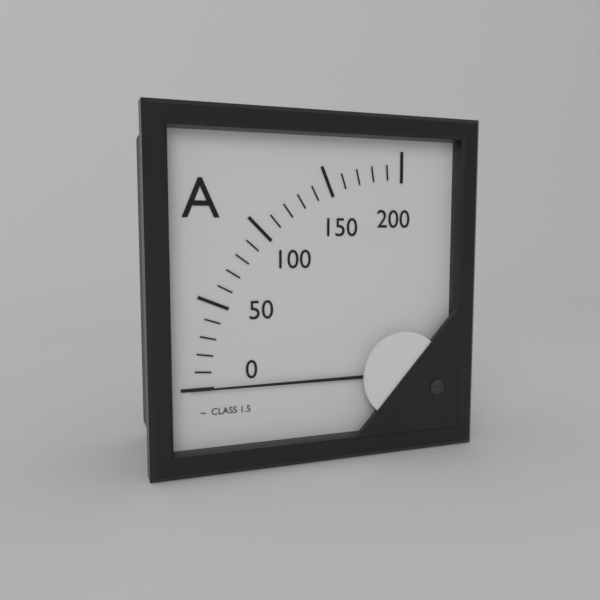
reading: 0 A
